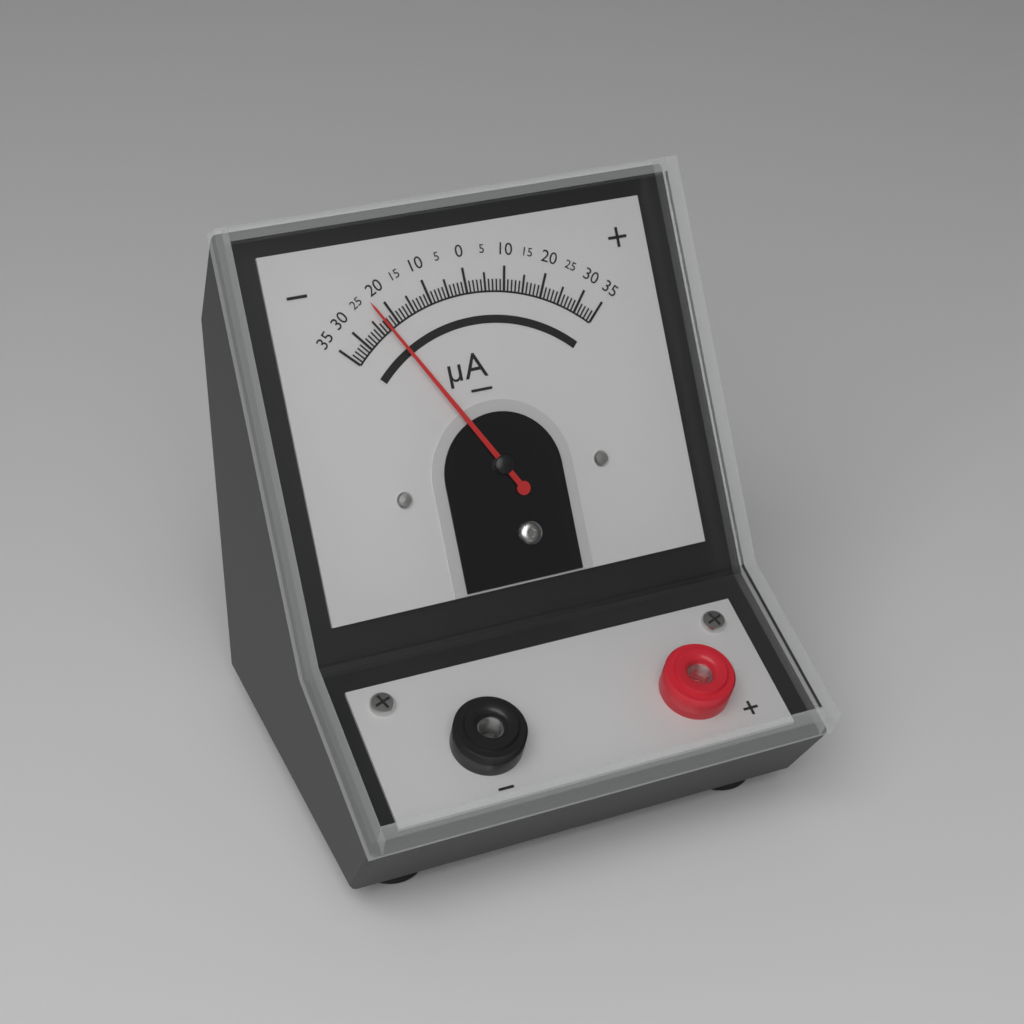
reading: -23 µA
